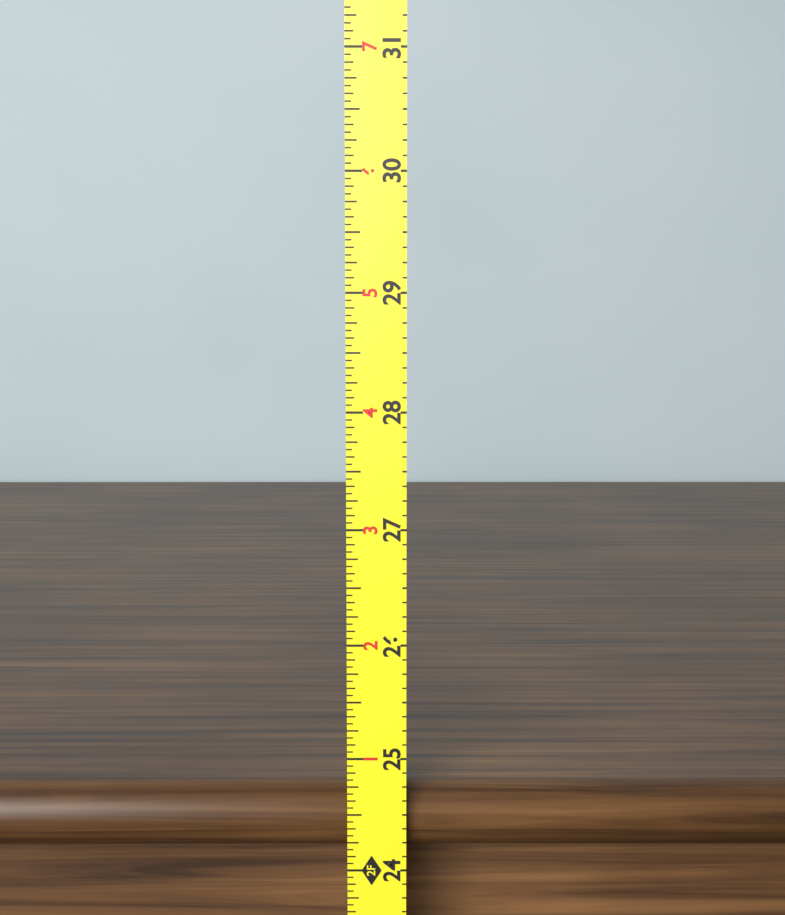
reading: 24.6875 in
